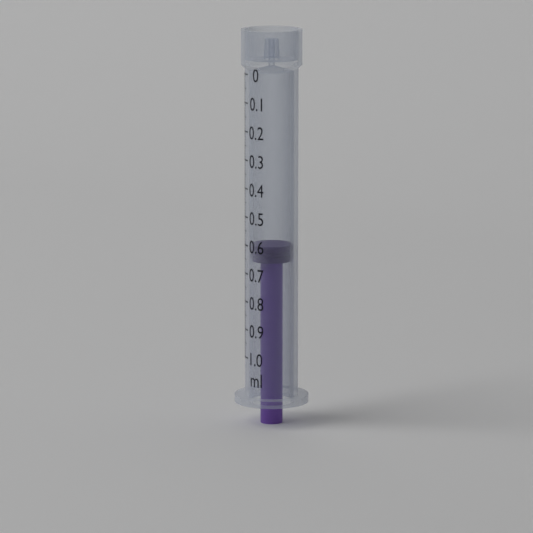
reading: 0.60 ml
